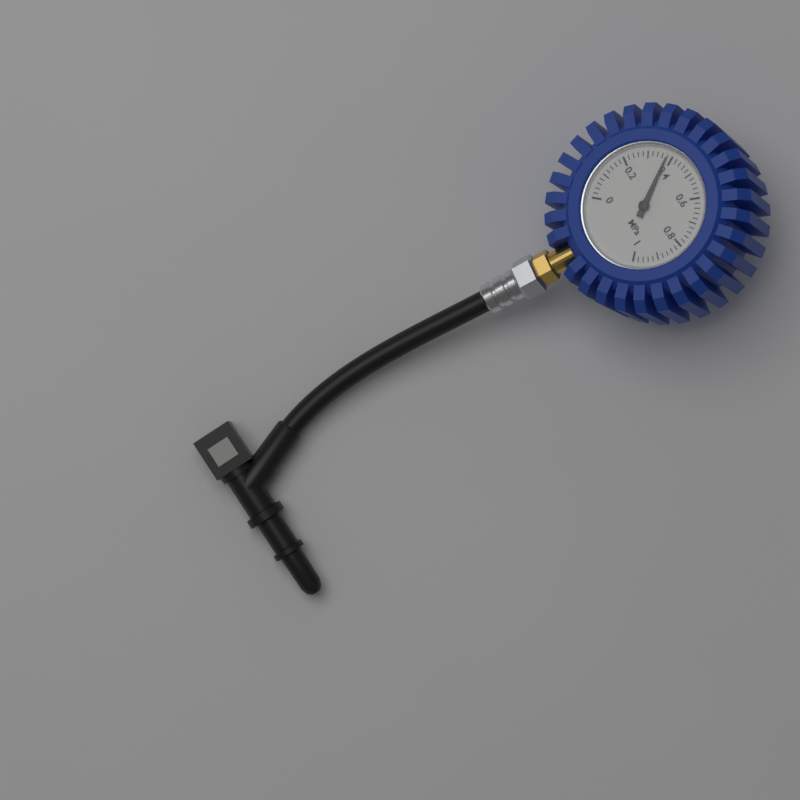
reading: 0.38 MPa
